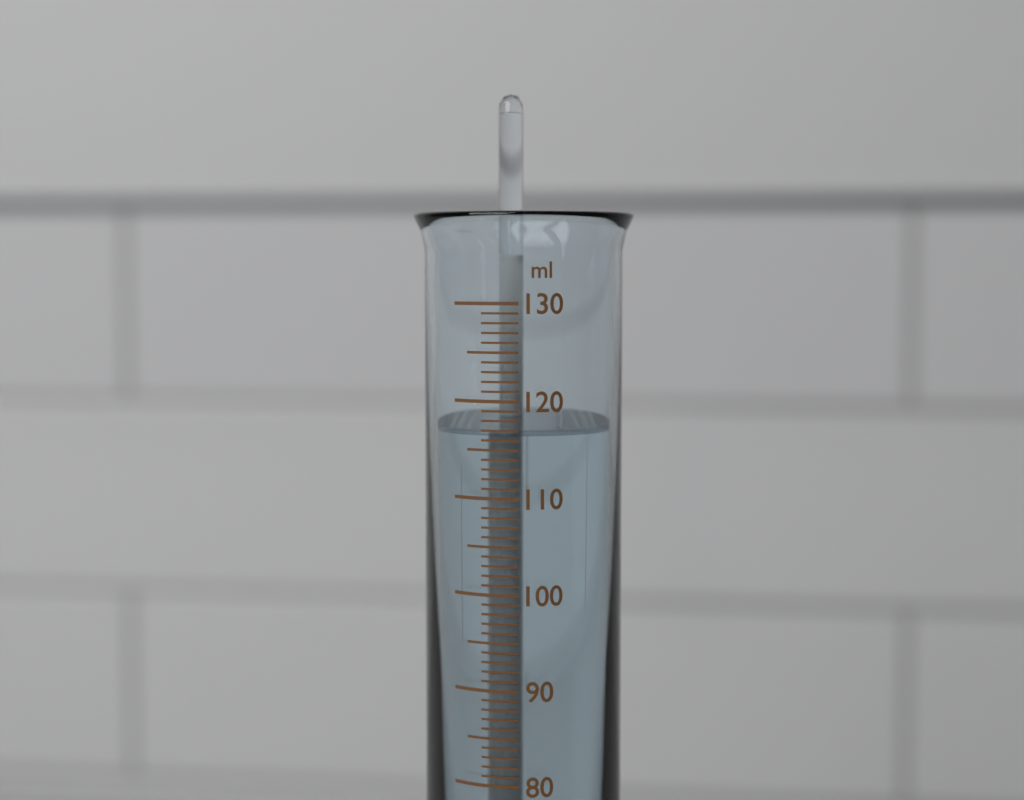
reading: 117 ml
